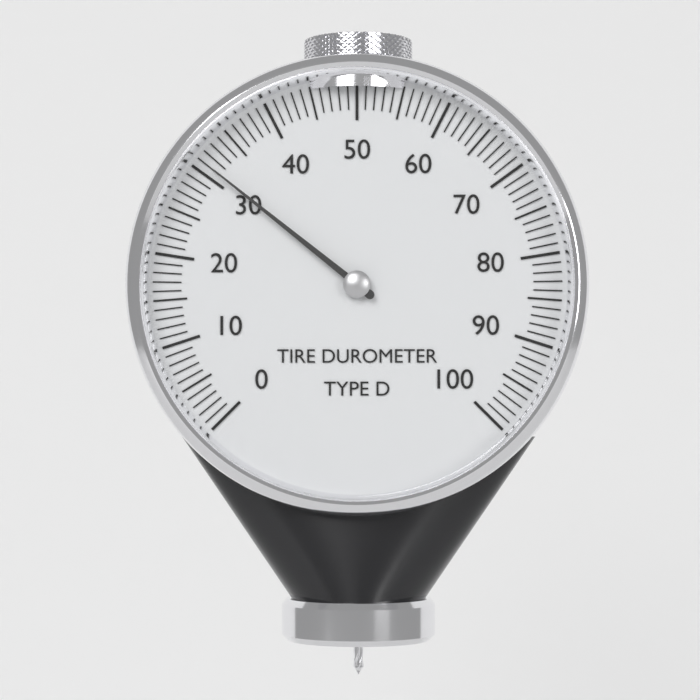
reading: 31 (no unit)
